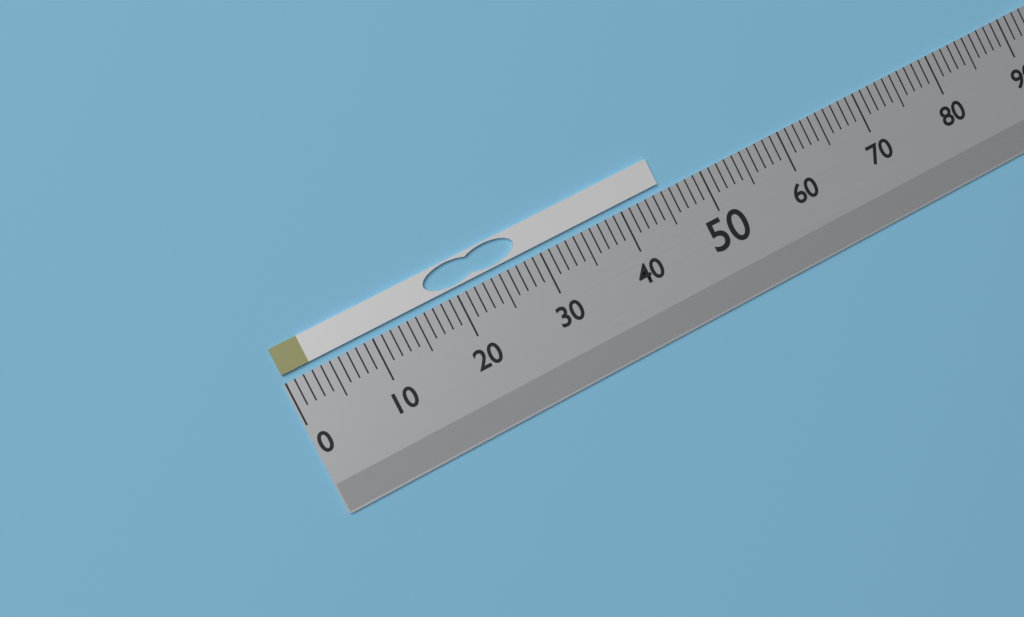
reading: 45 (no unit)
